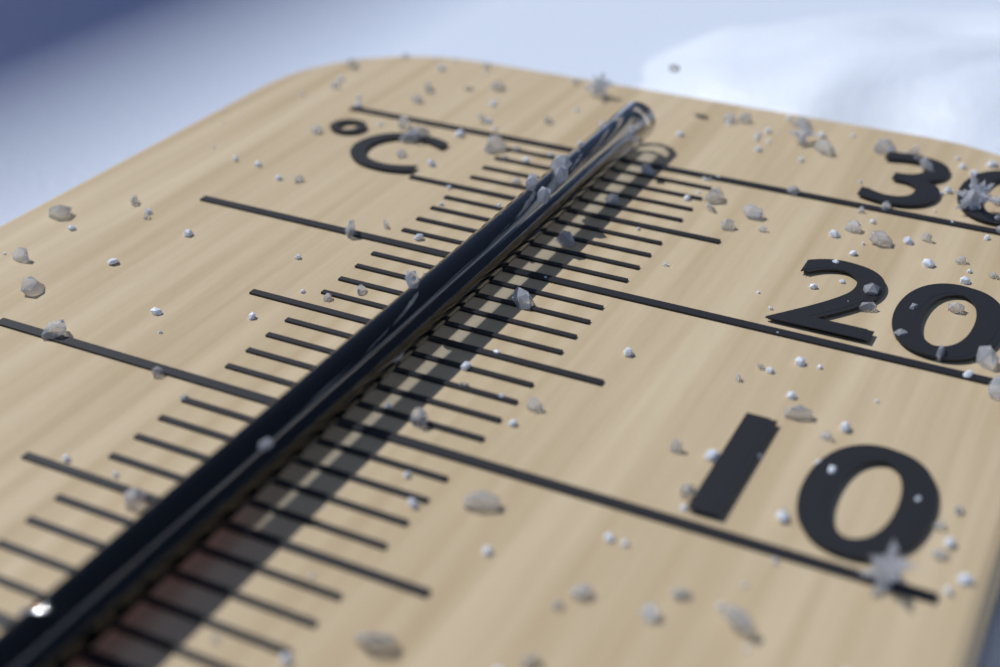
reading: 5 °C
